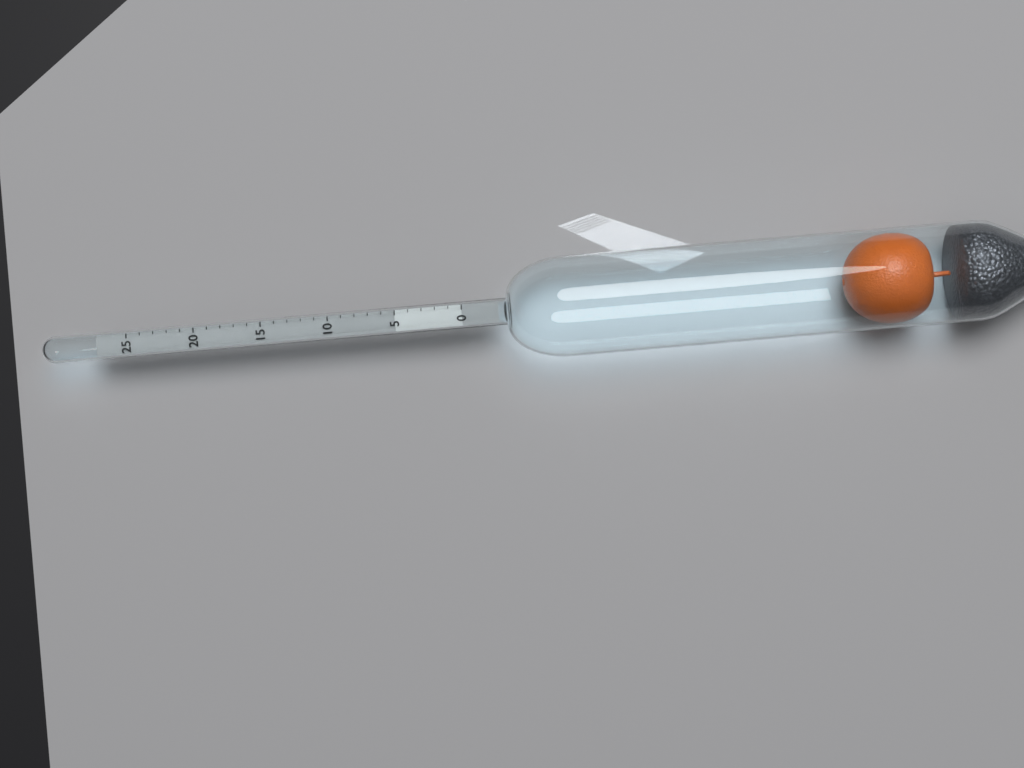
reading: 5 (no unit)
